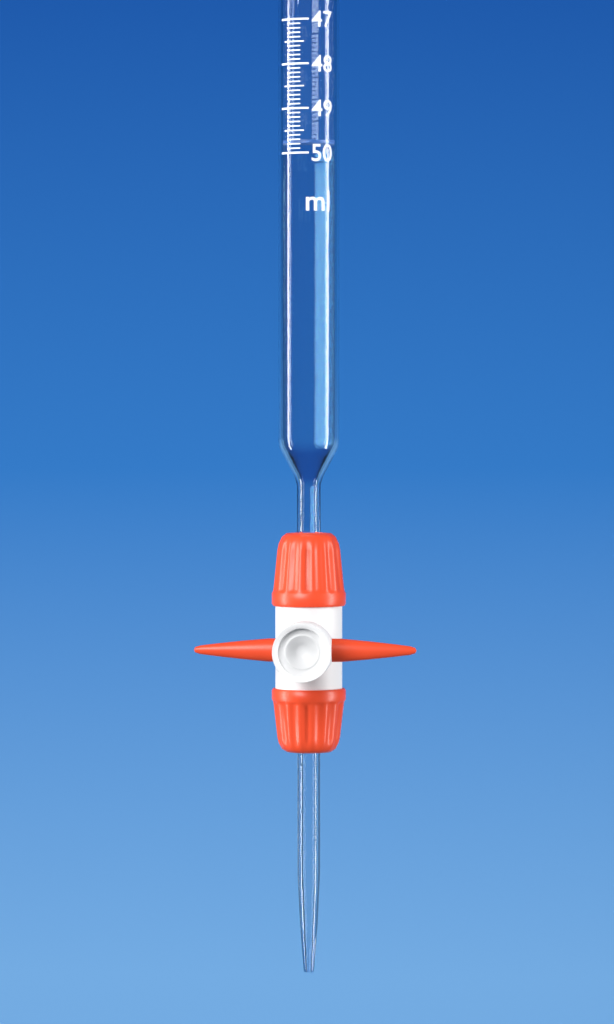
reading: 49.7 ml
